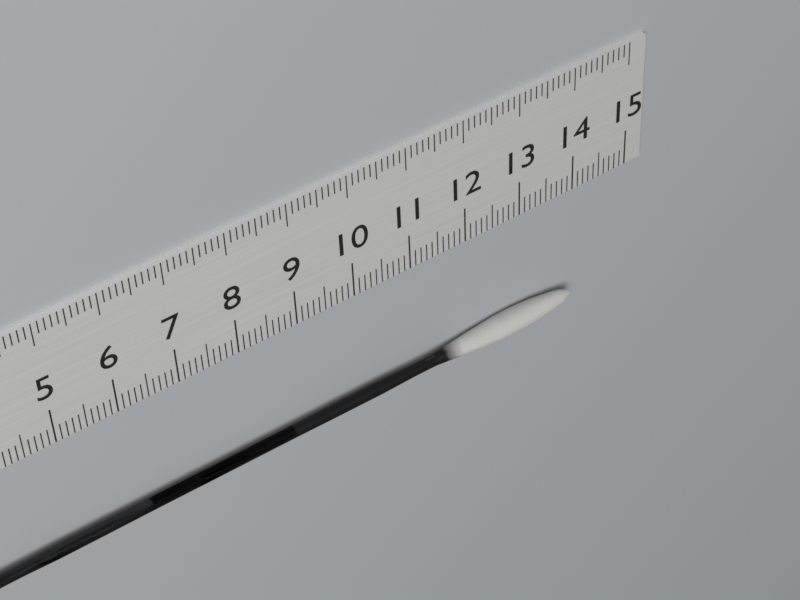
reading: 13.9 cm
